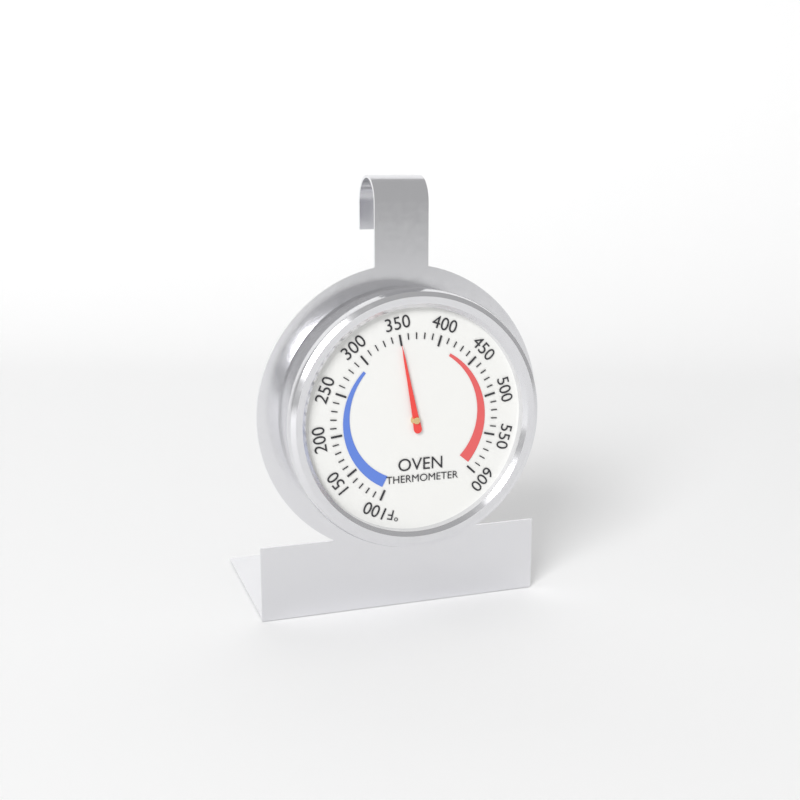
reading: 350 °F
